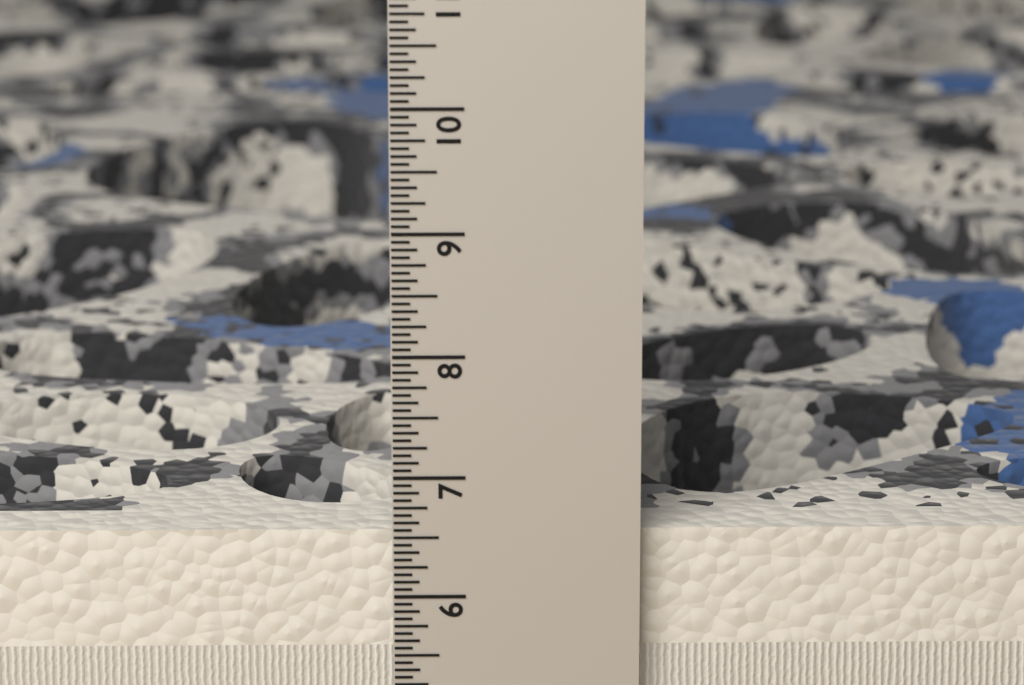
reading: 6.5000 in
